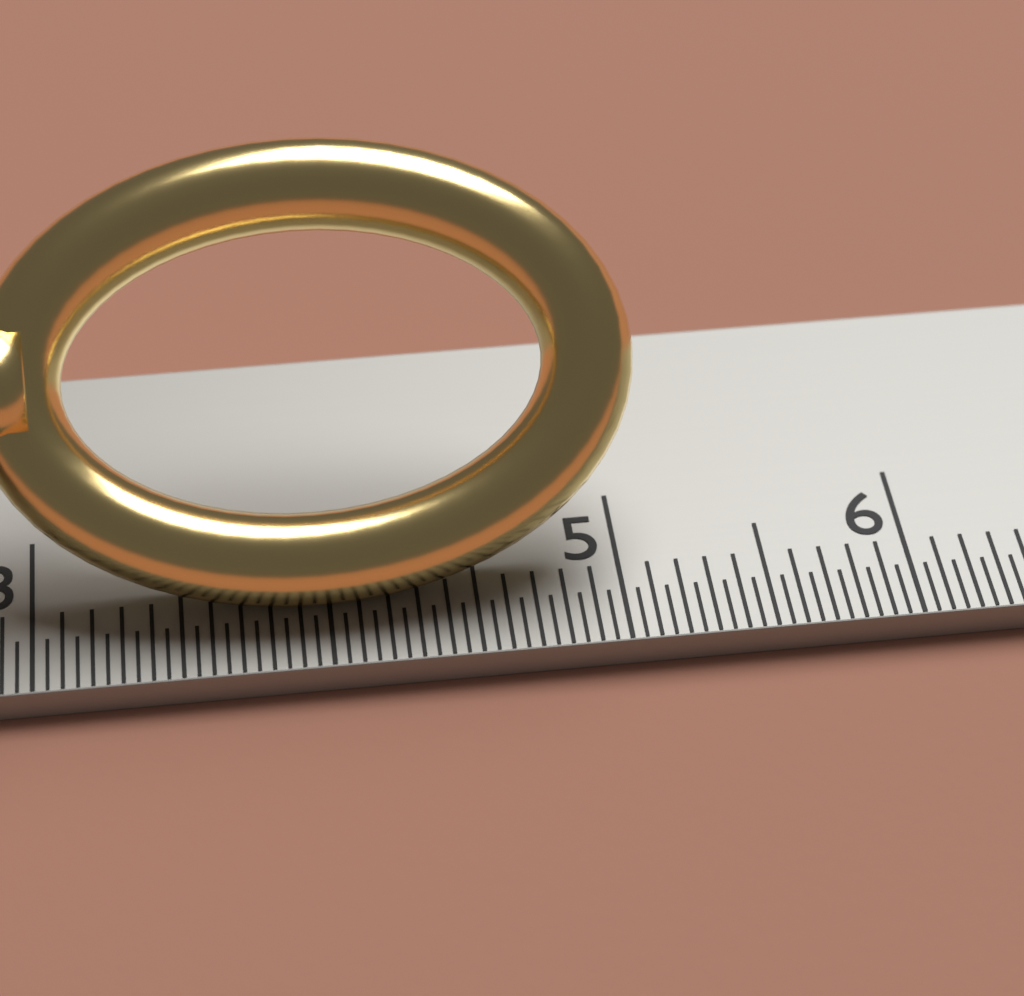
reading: 5.10 cm
